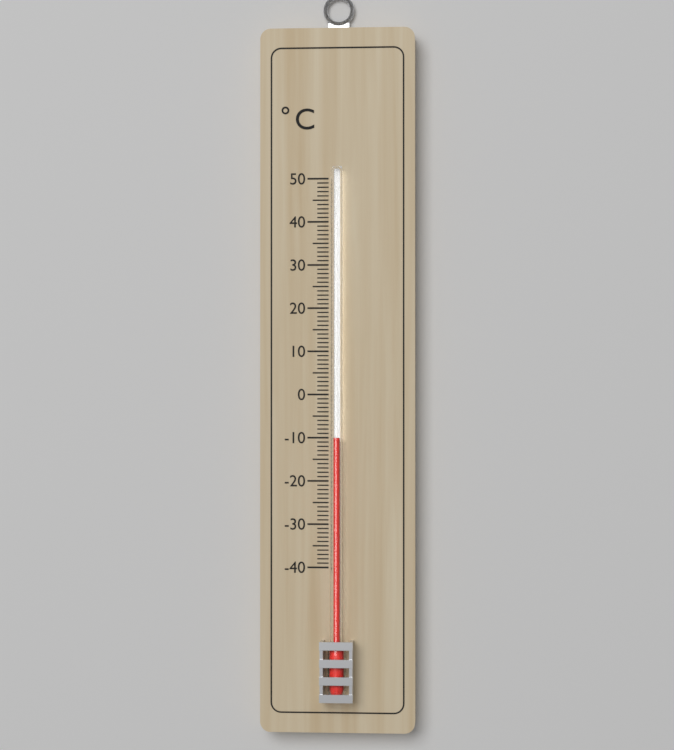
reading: -10 °C
